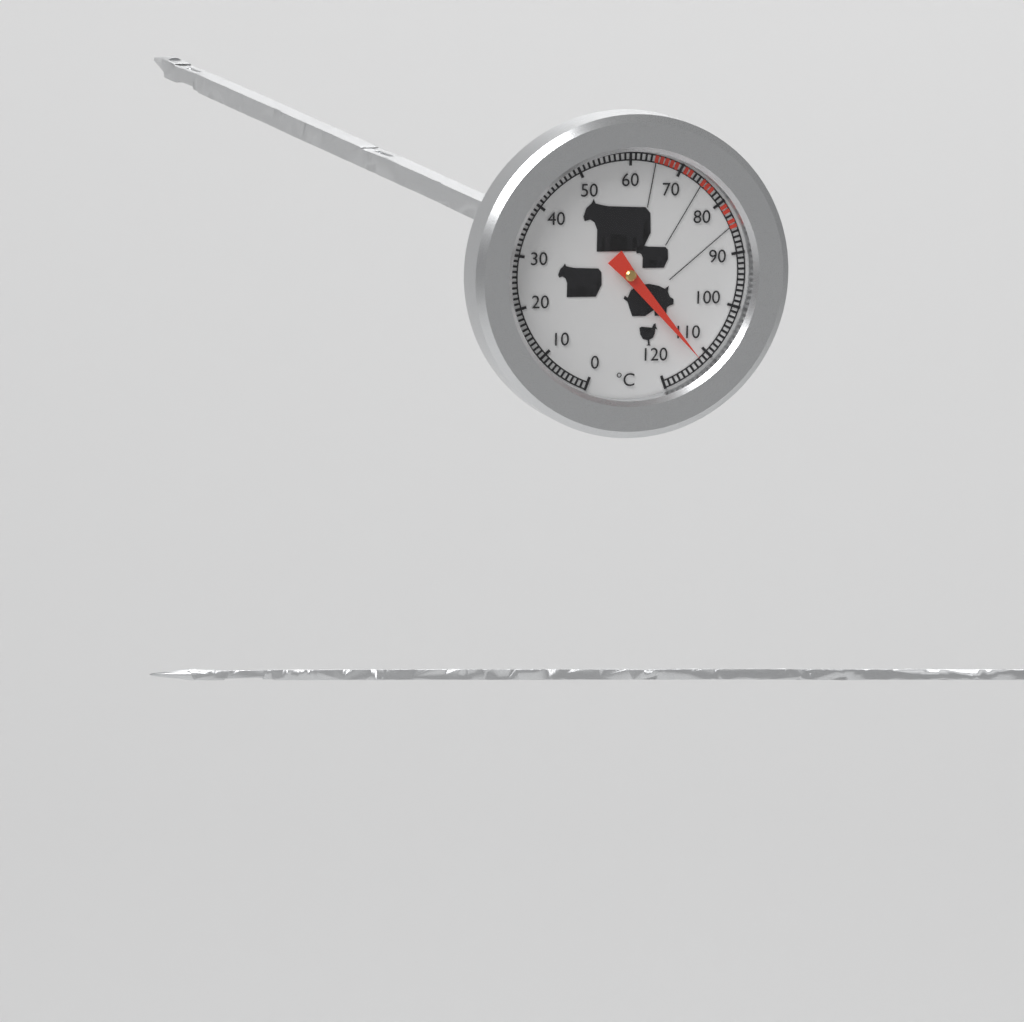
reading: 112 °C
